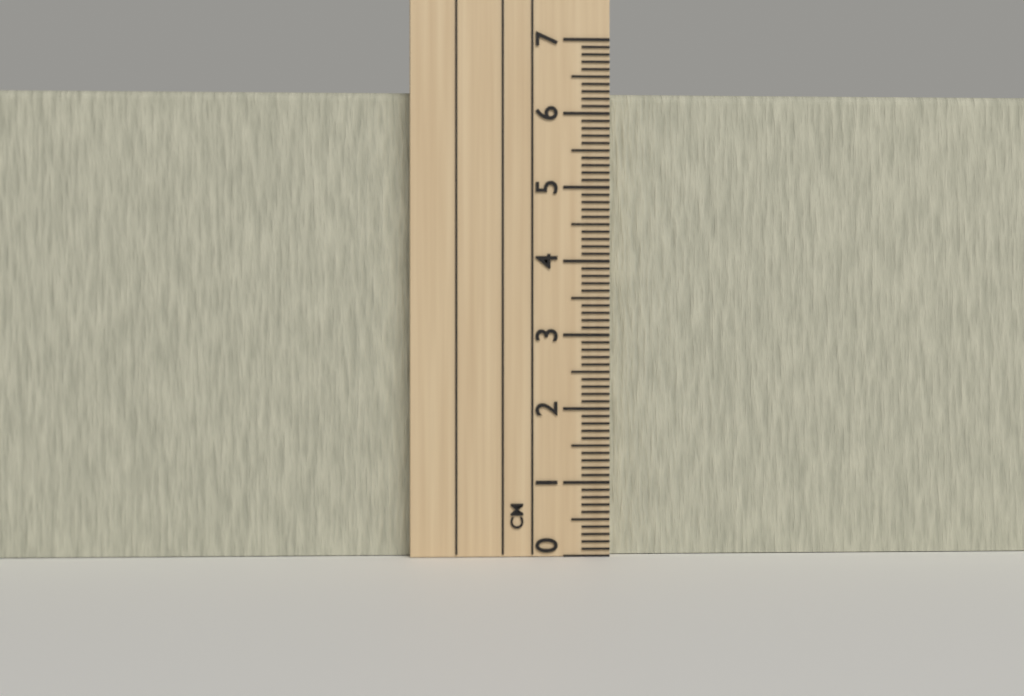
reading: 6.3 cm
